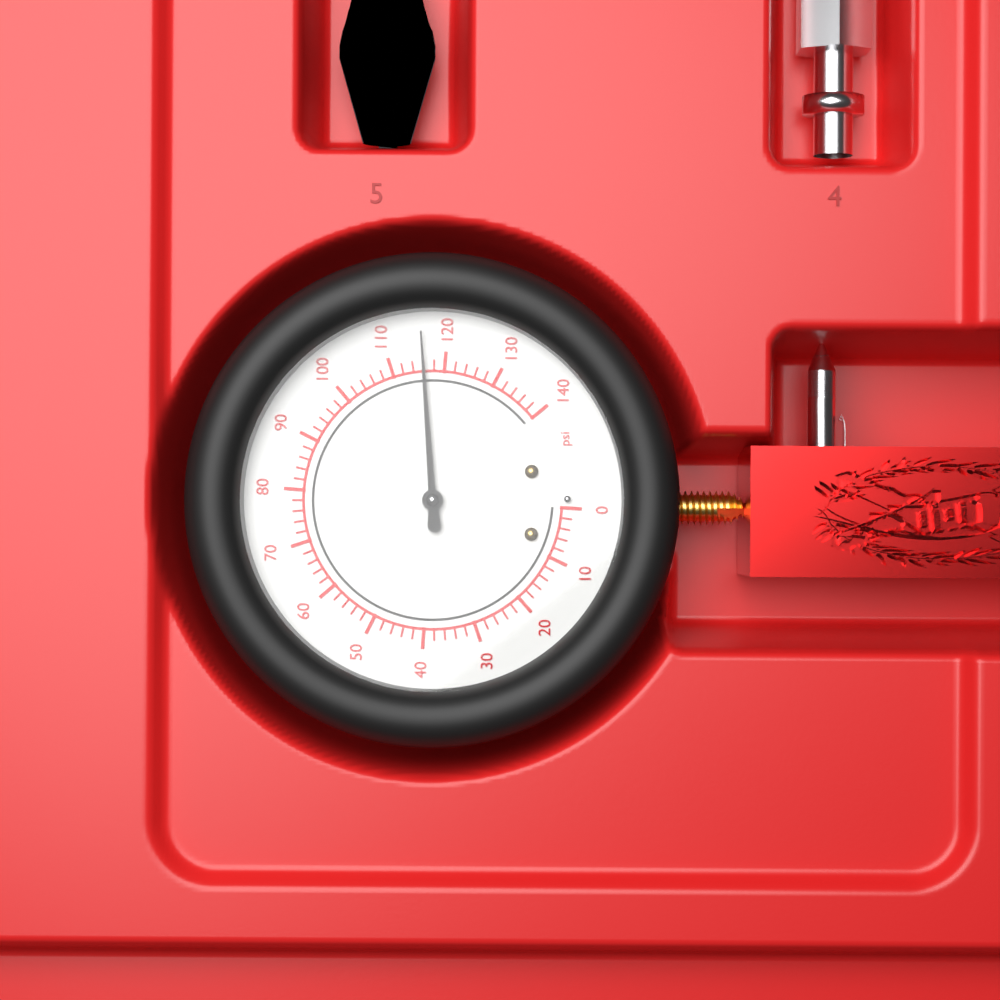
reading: 116 psi
